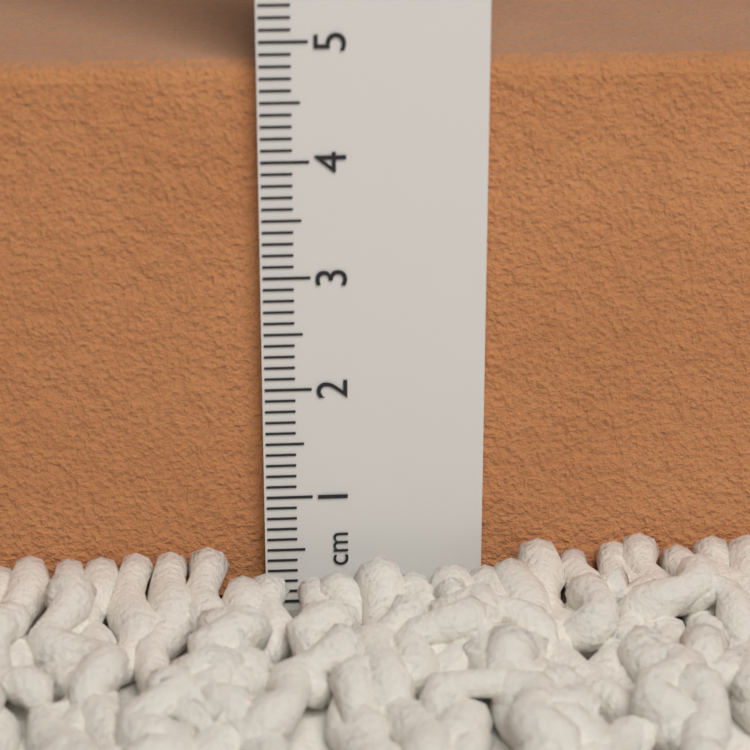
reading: 4.8 cm
